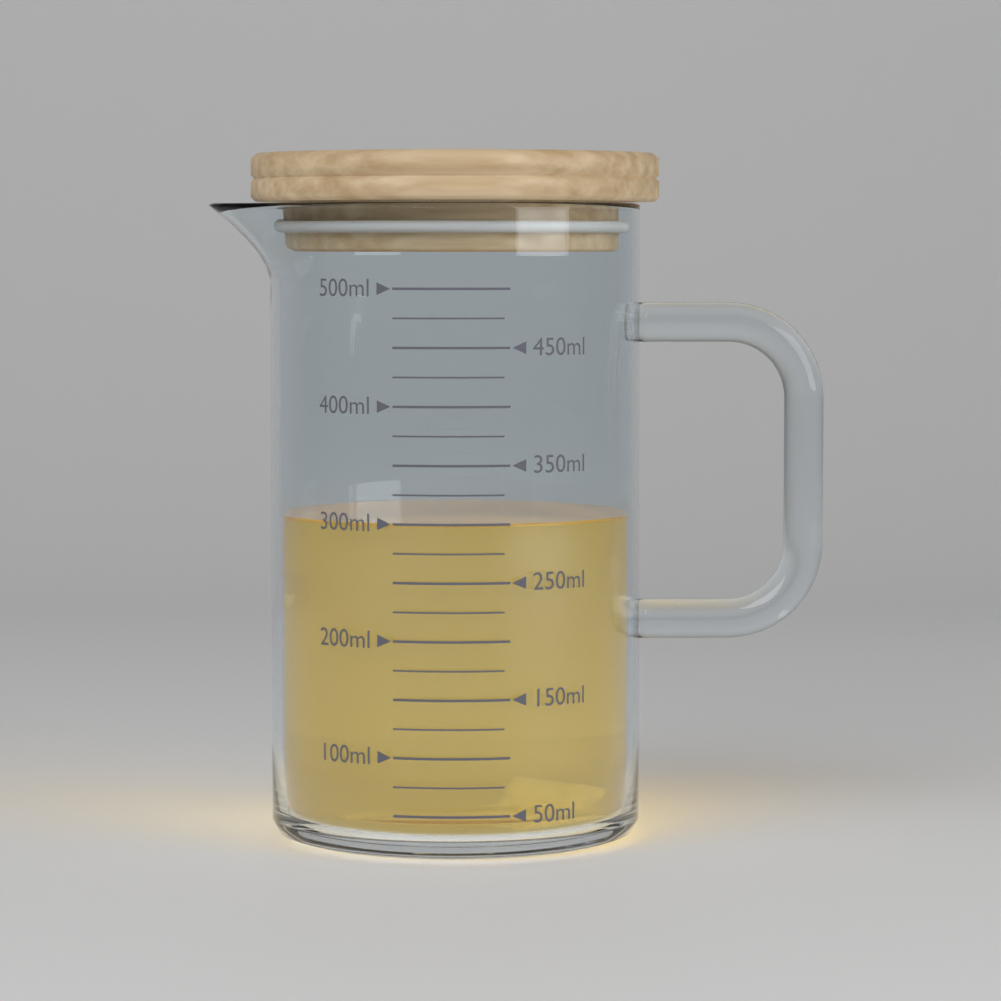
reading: 300 ml
